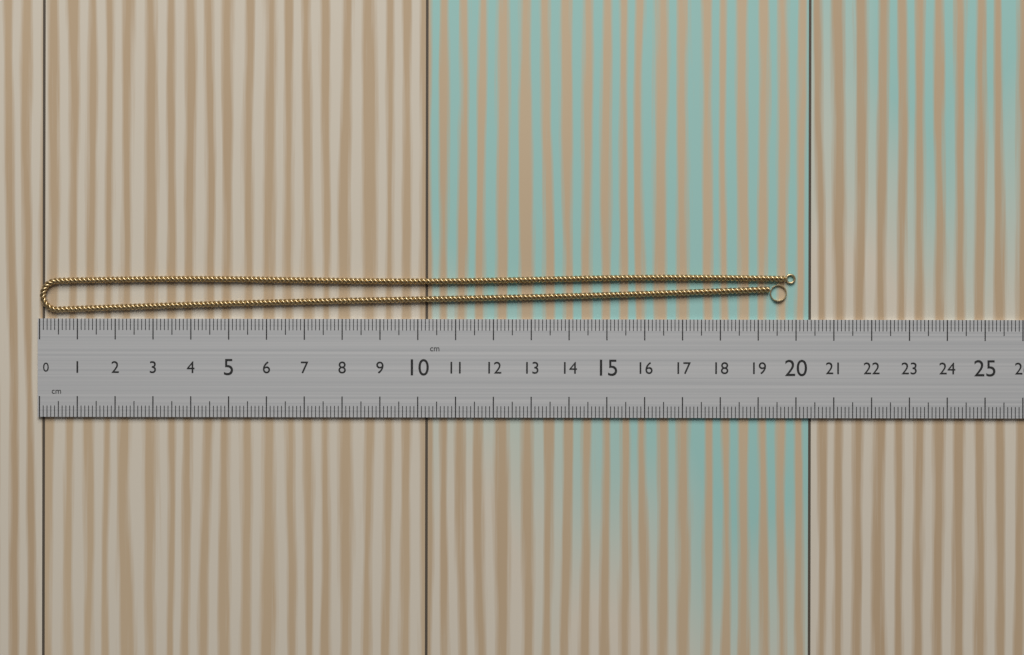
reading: 20.0 cm
